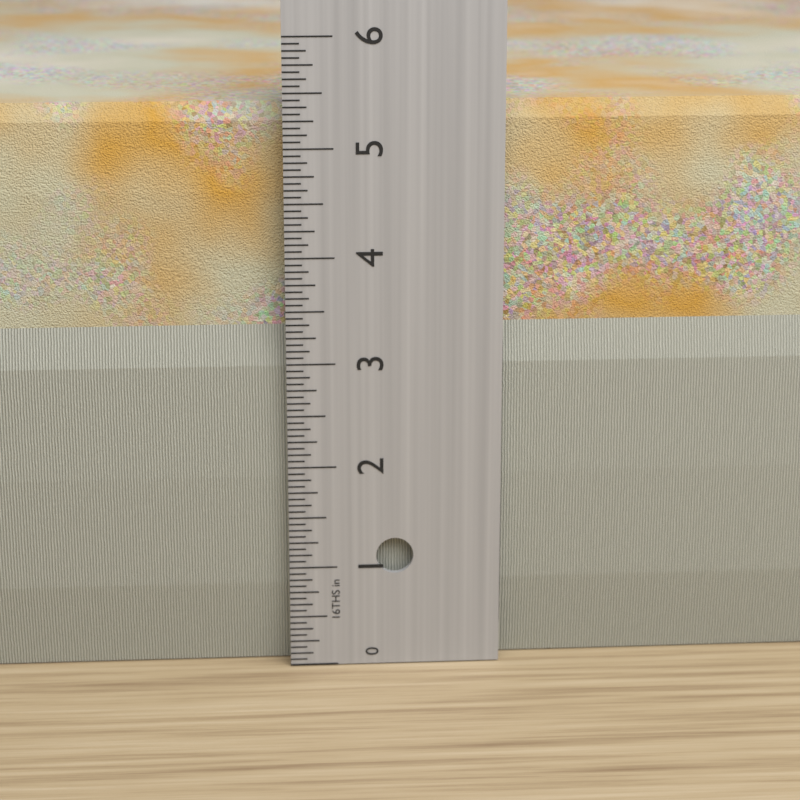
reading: 5.3750 in
